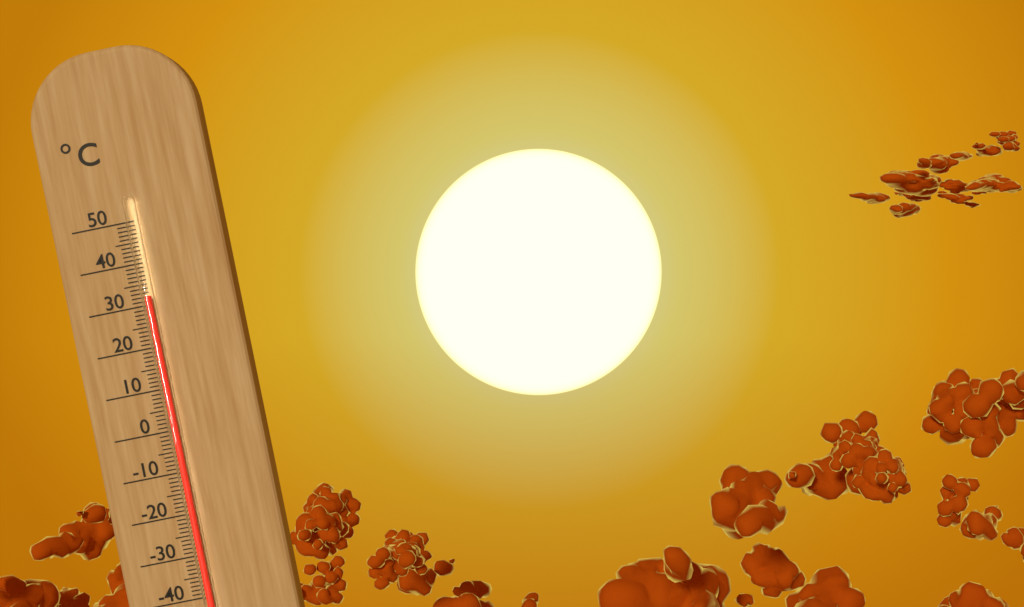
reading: 32 °C
